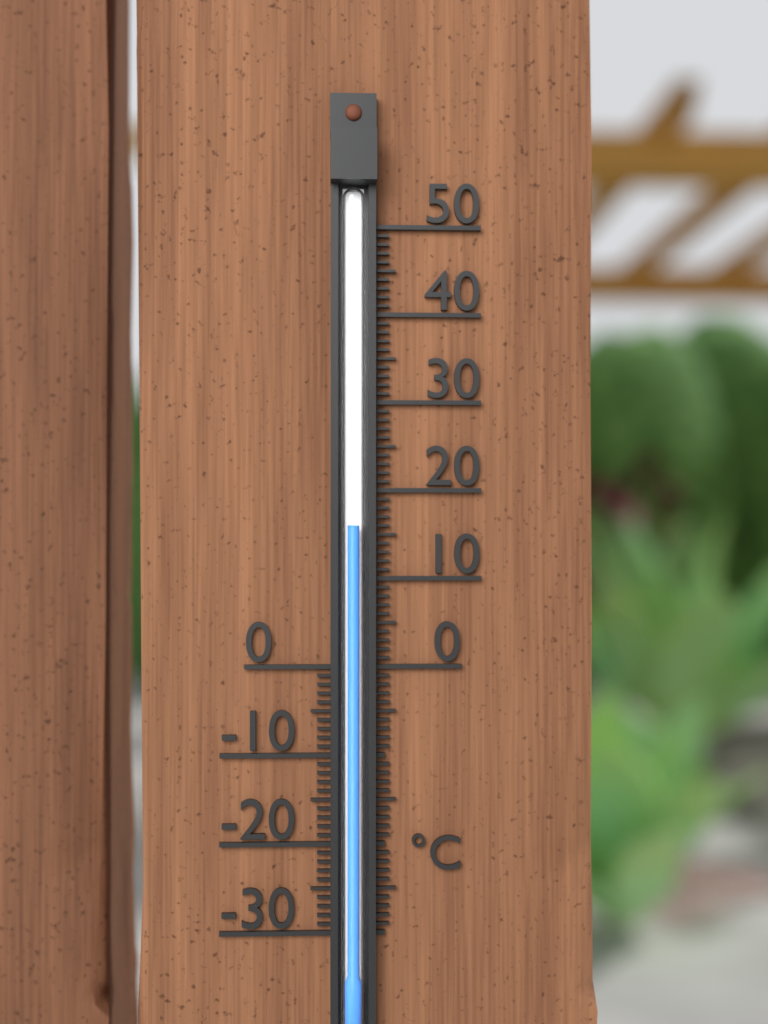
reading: 16 °C
